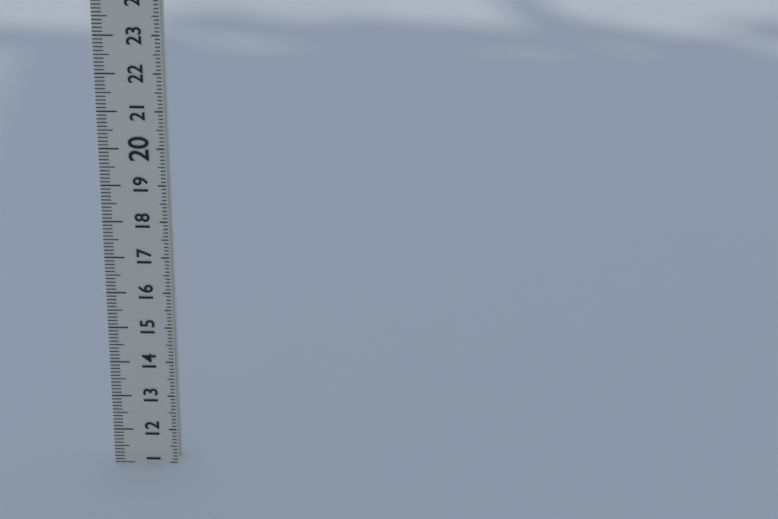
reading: 11.0 (no unit)
